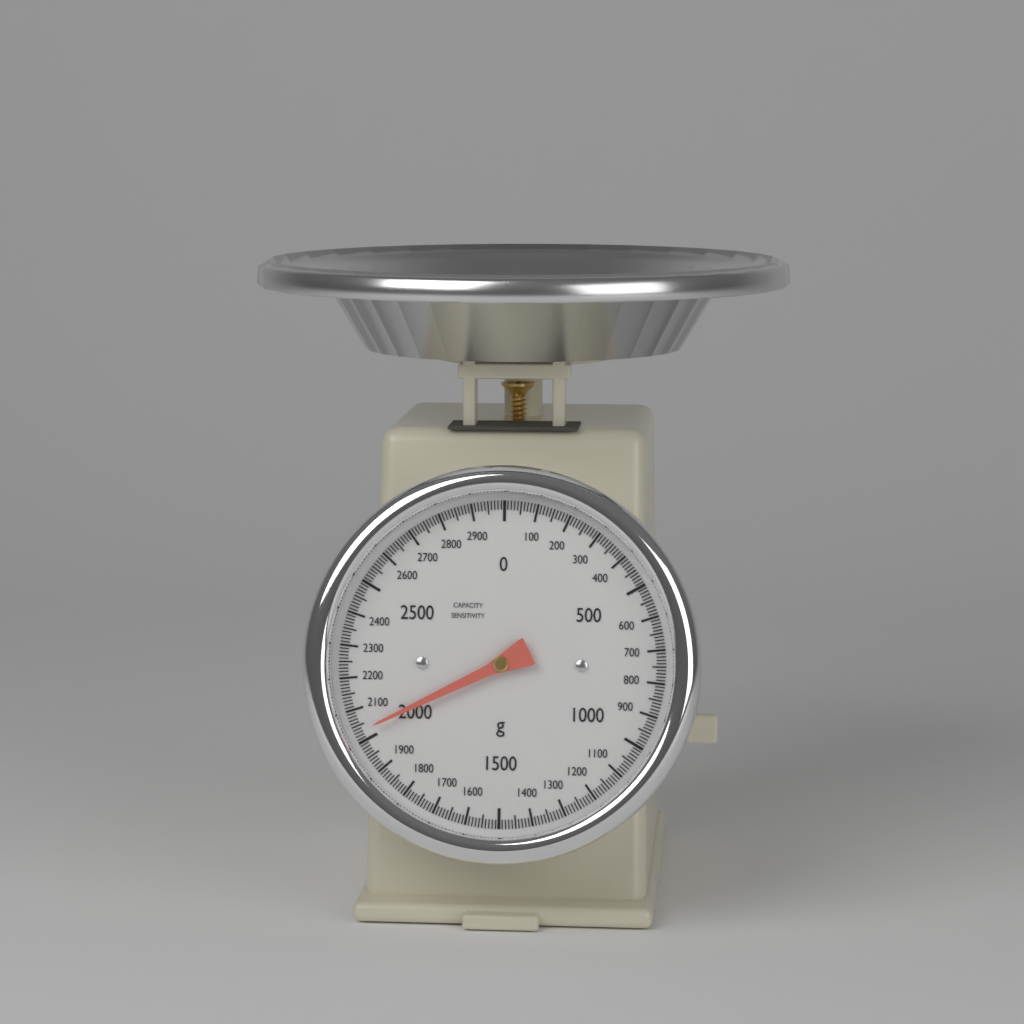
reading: 2030 g
